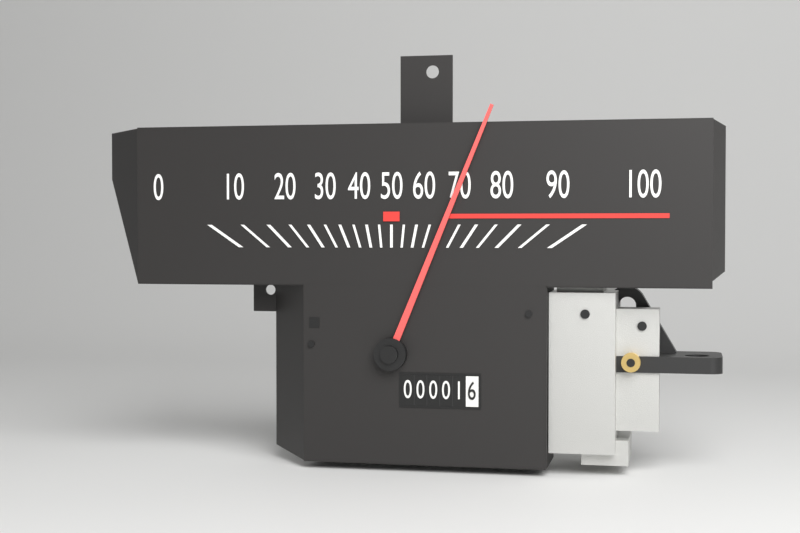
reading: 70 (no unit)
